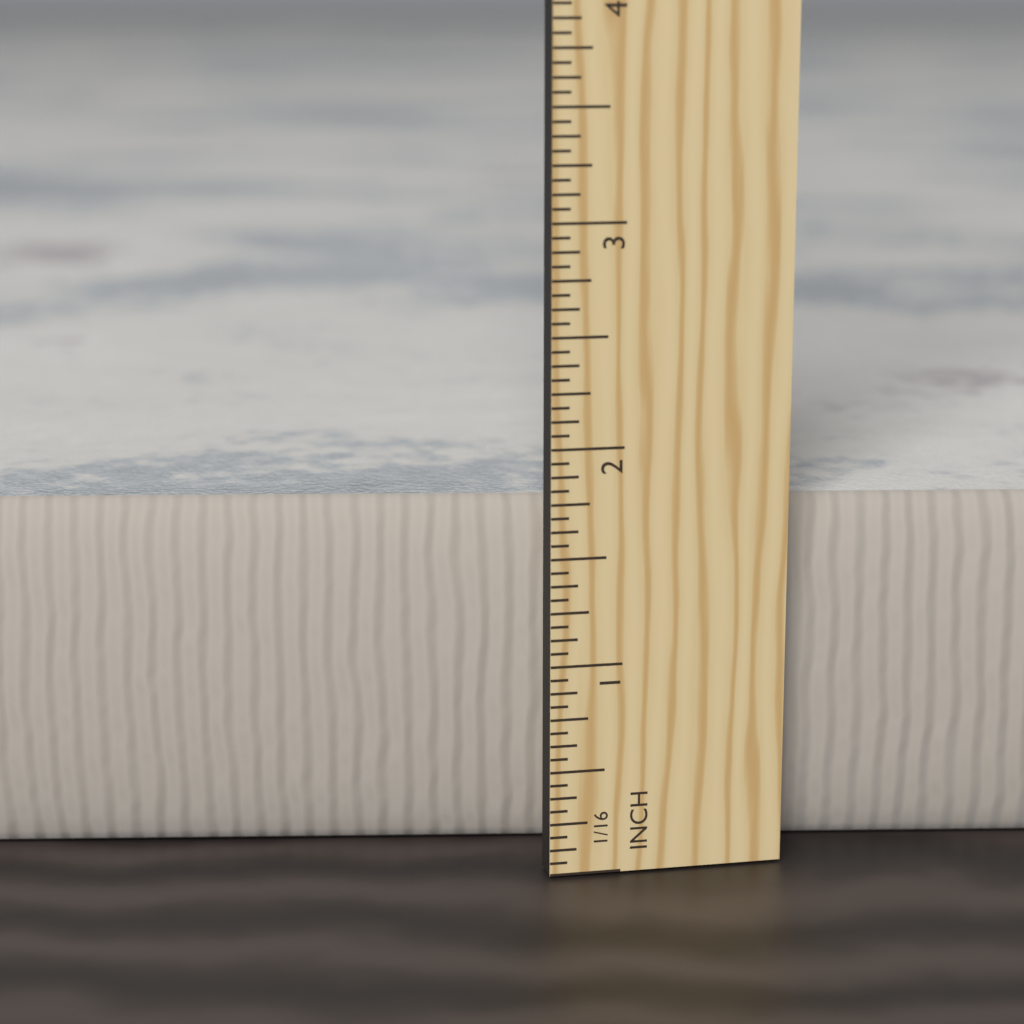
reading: 1.6875 in
